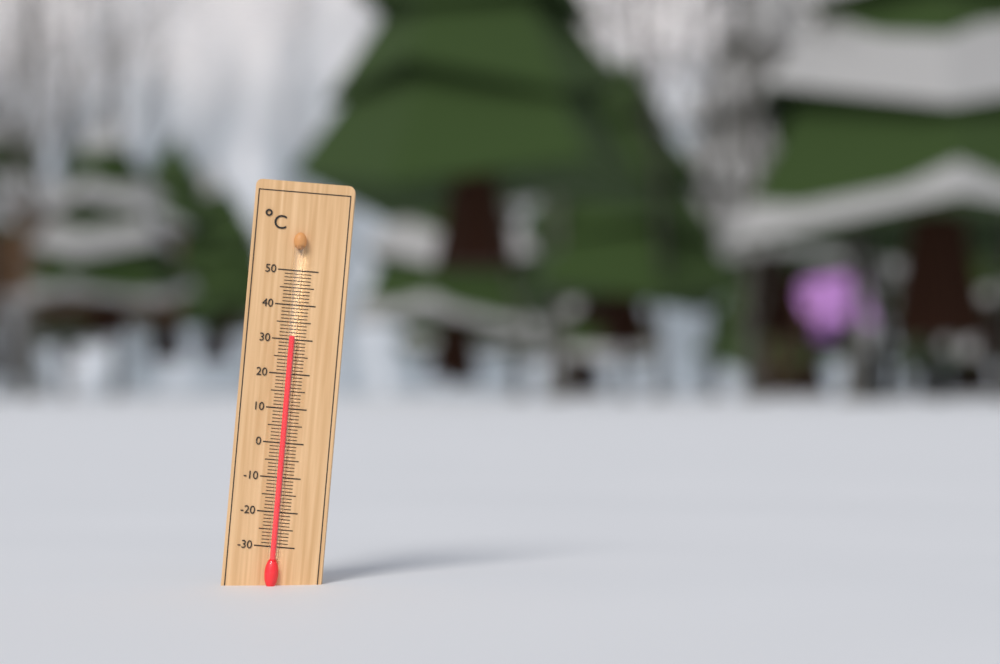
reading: 31 °C
